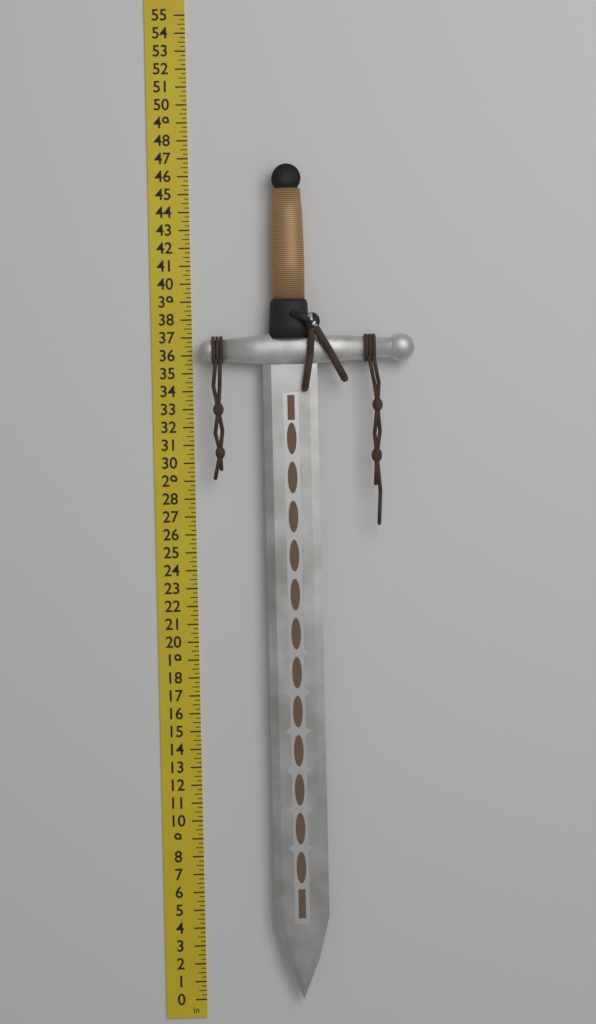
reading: 46.50 in
